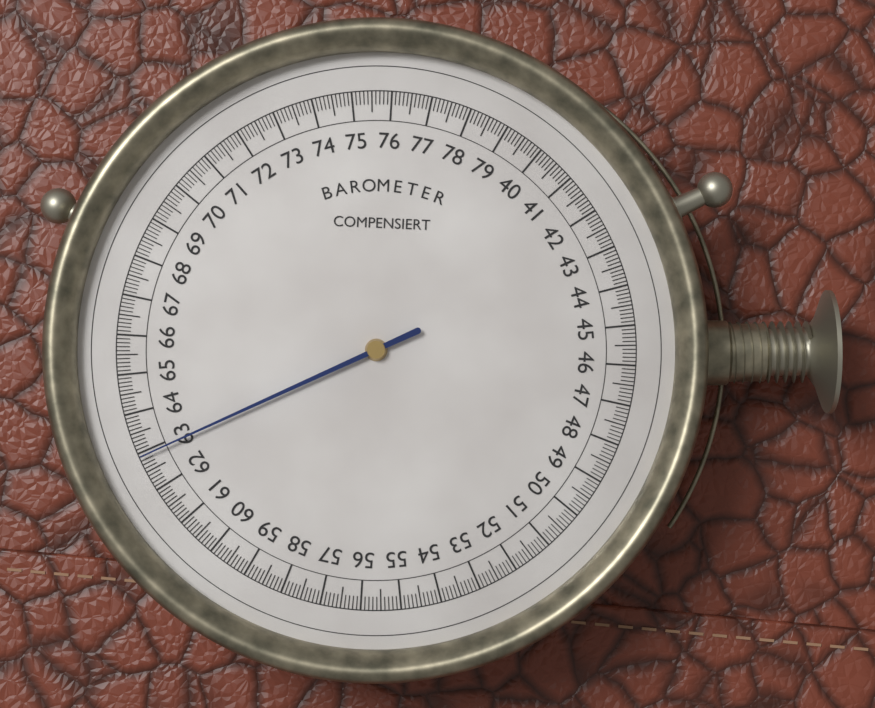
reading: 62.9 (no unit)
